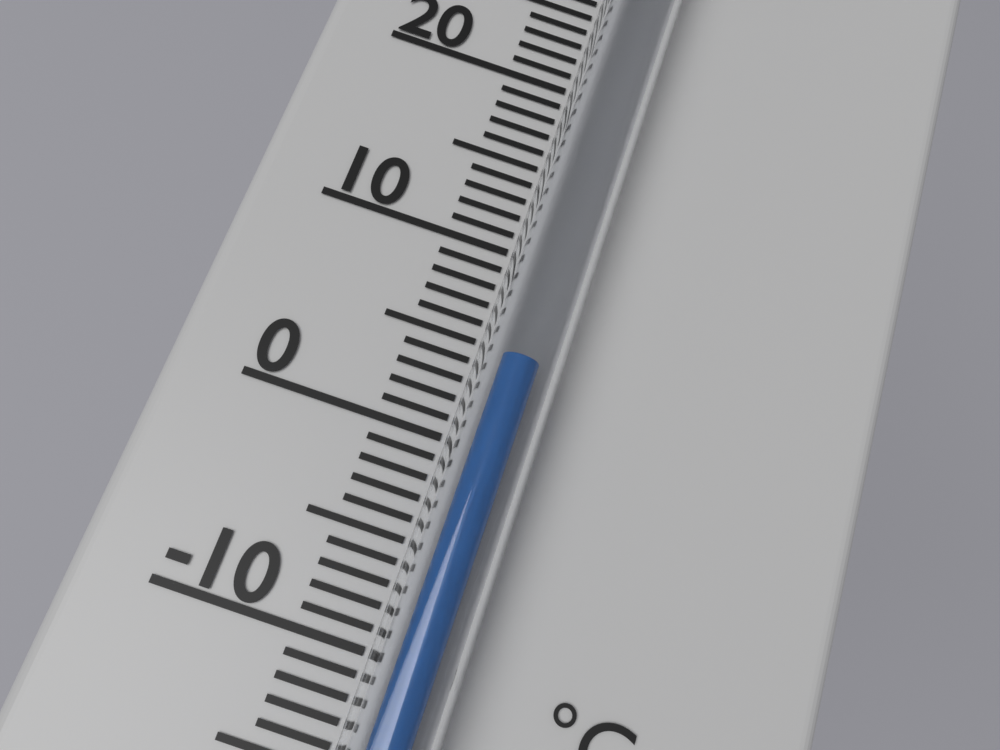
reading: 4 °C
